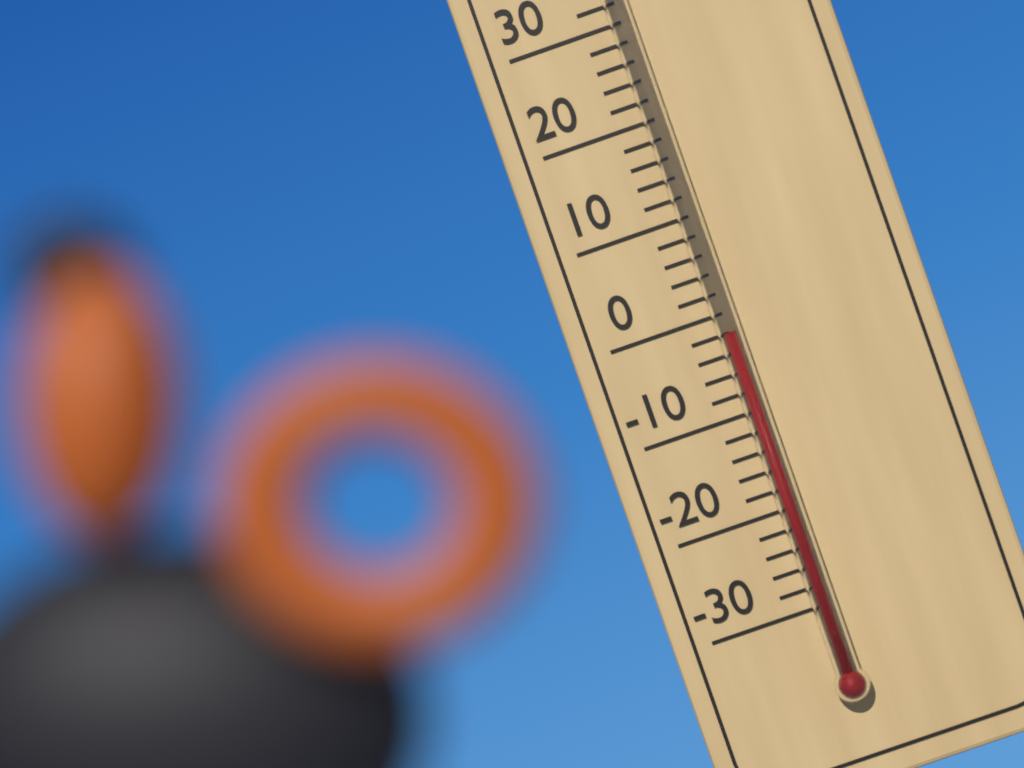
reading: -2 °C
